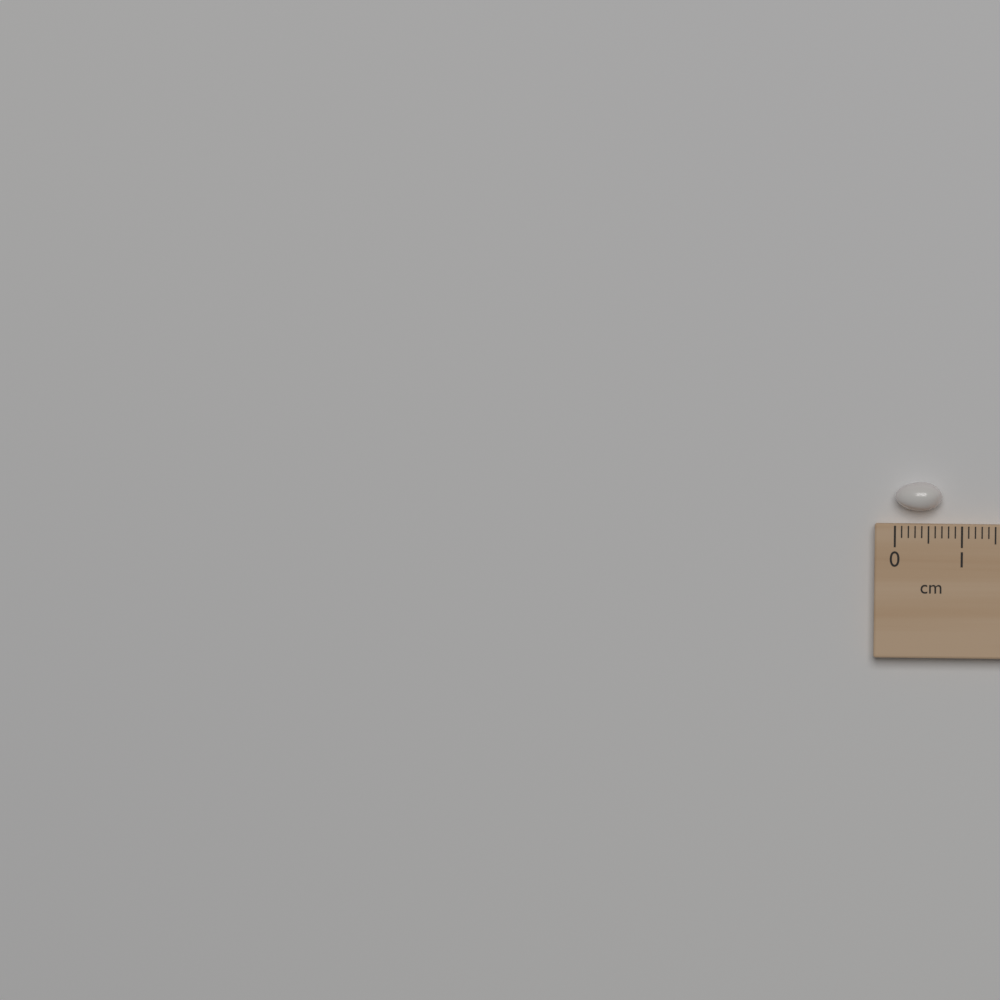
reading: 0.7 cm
